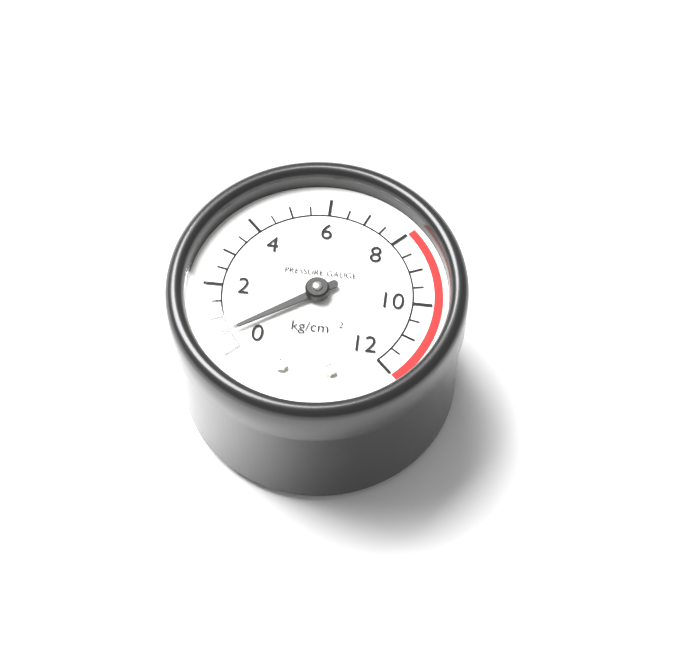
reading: 0.5 kg/cm²
